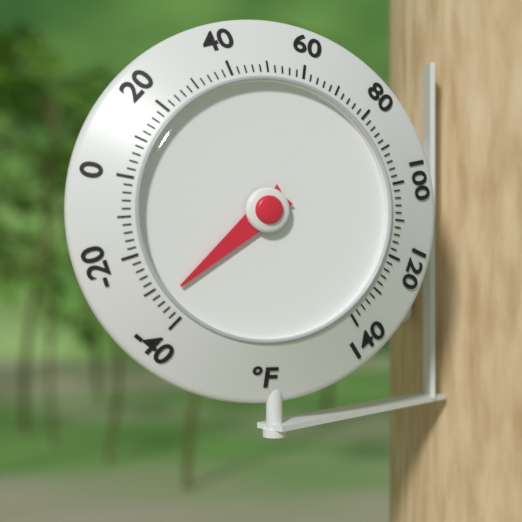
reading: -34 °F
